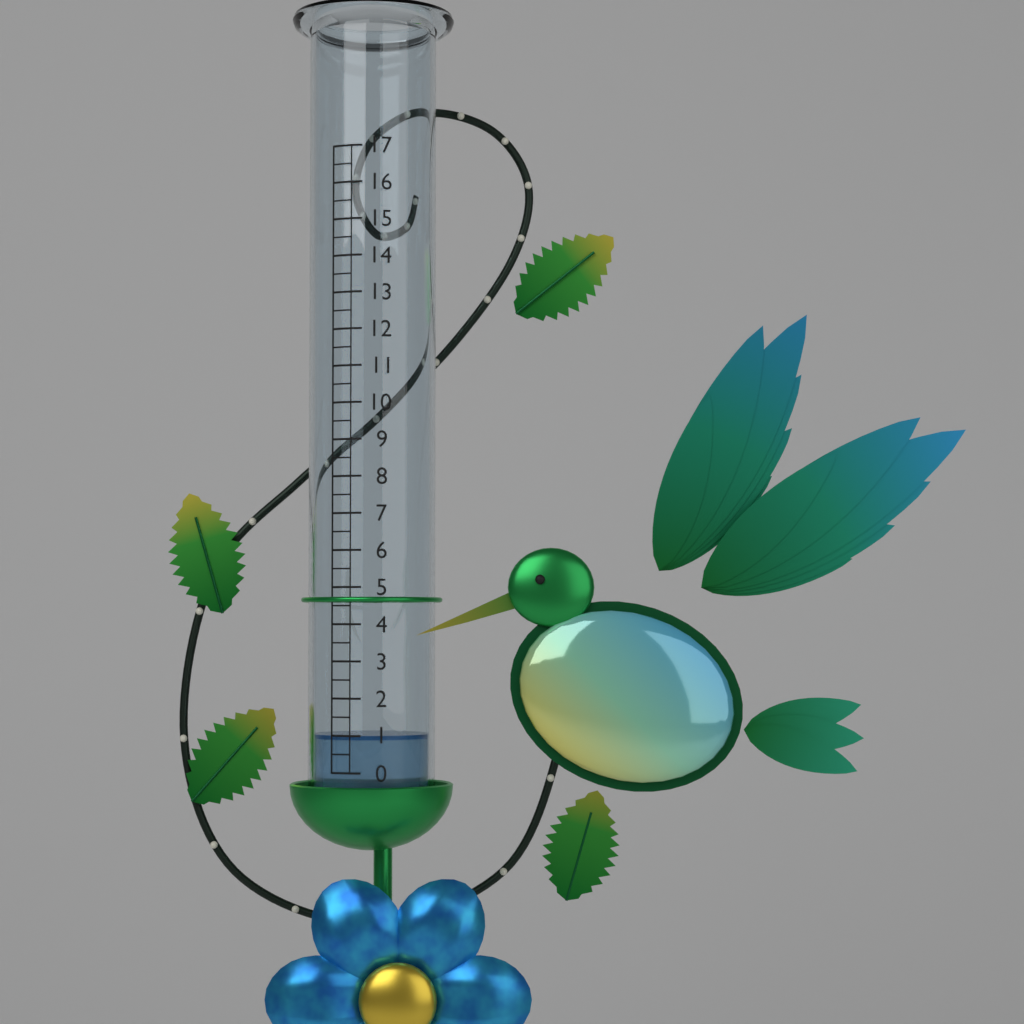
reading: 1.0 (no unit)
